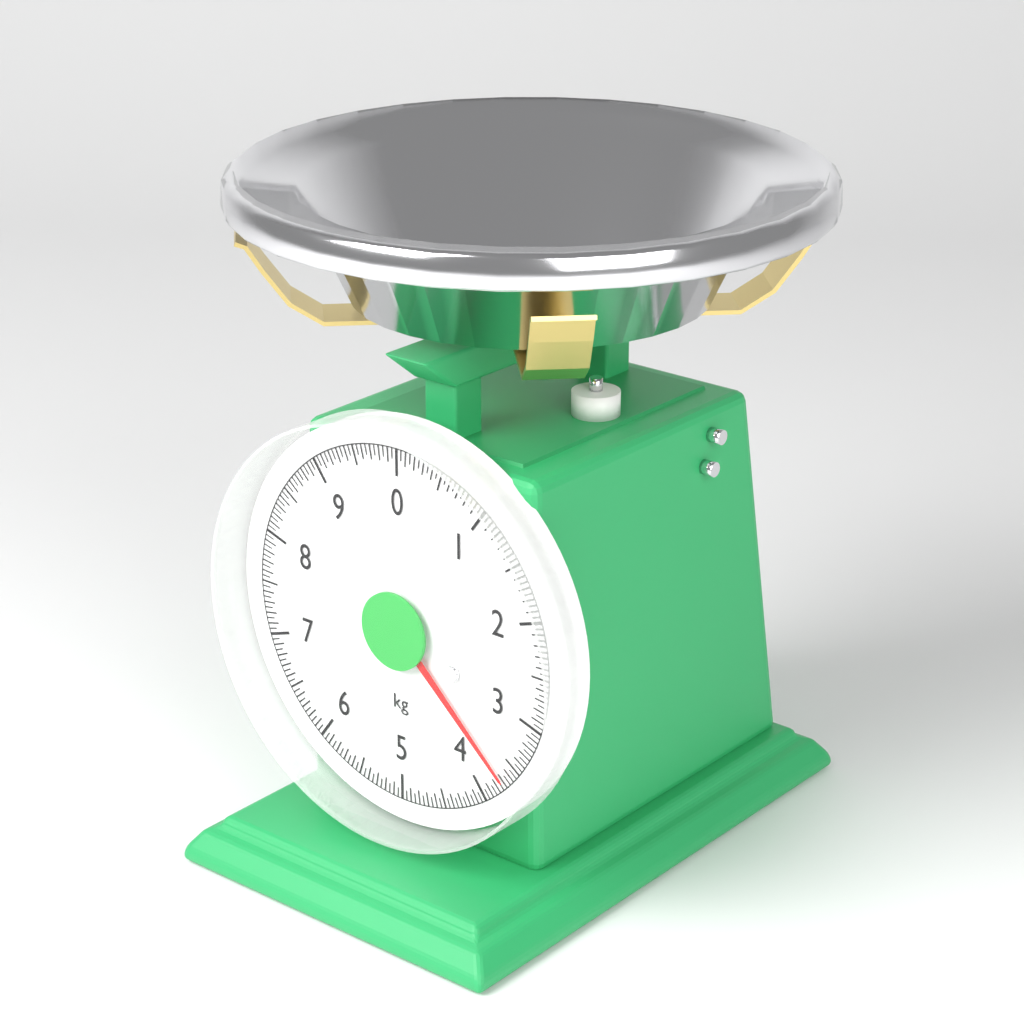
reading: 3.70 kg
